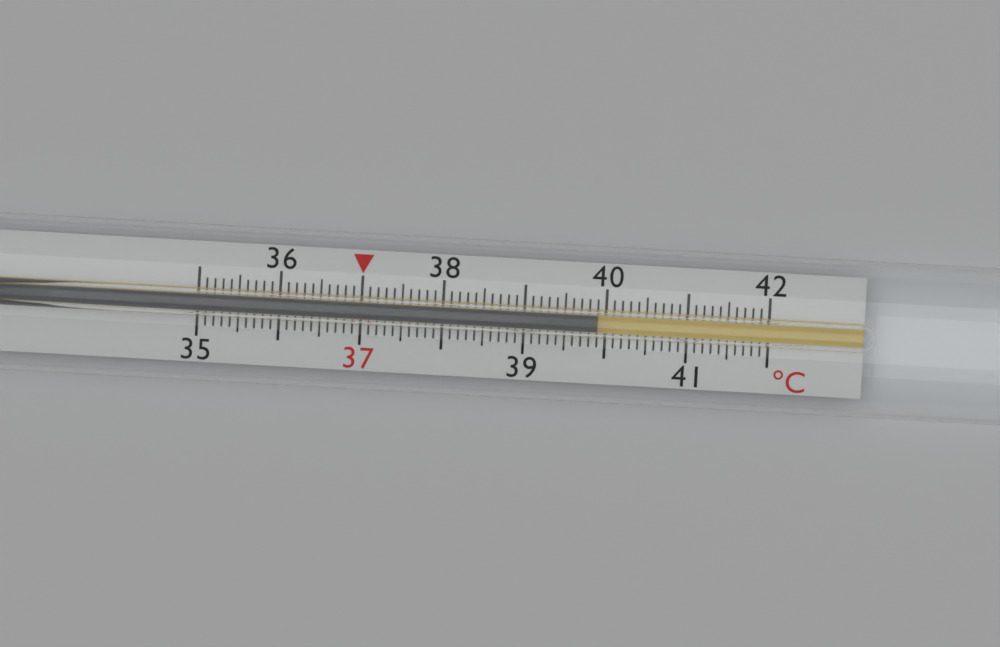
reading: 39.9 °C
